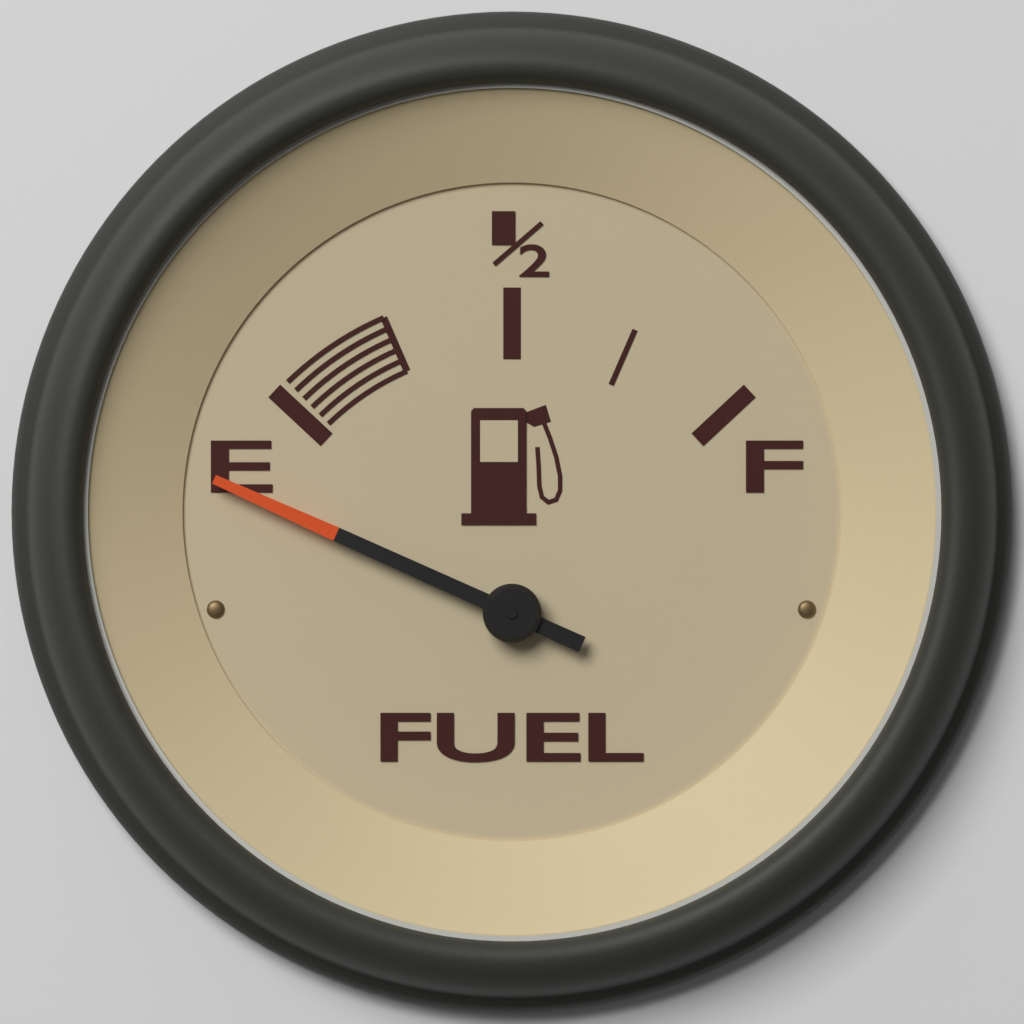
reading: -0.20 (no unit)
